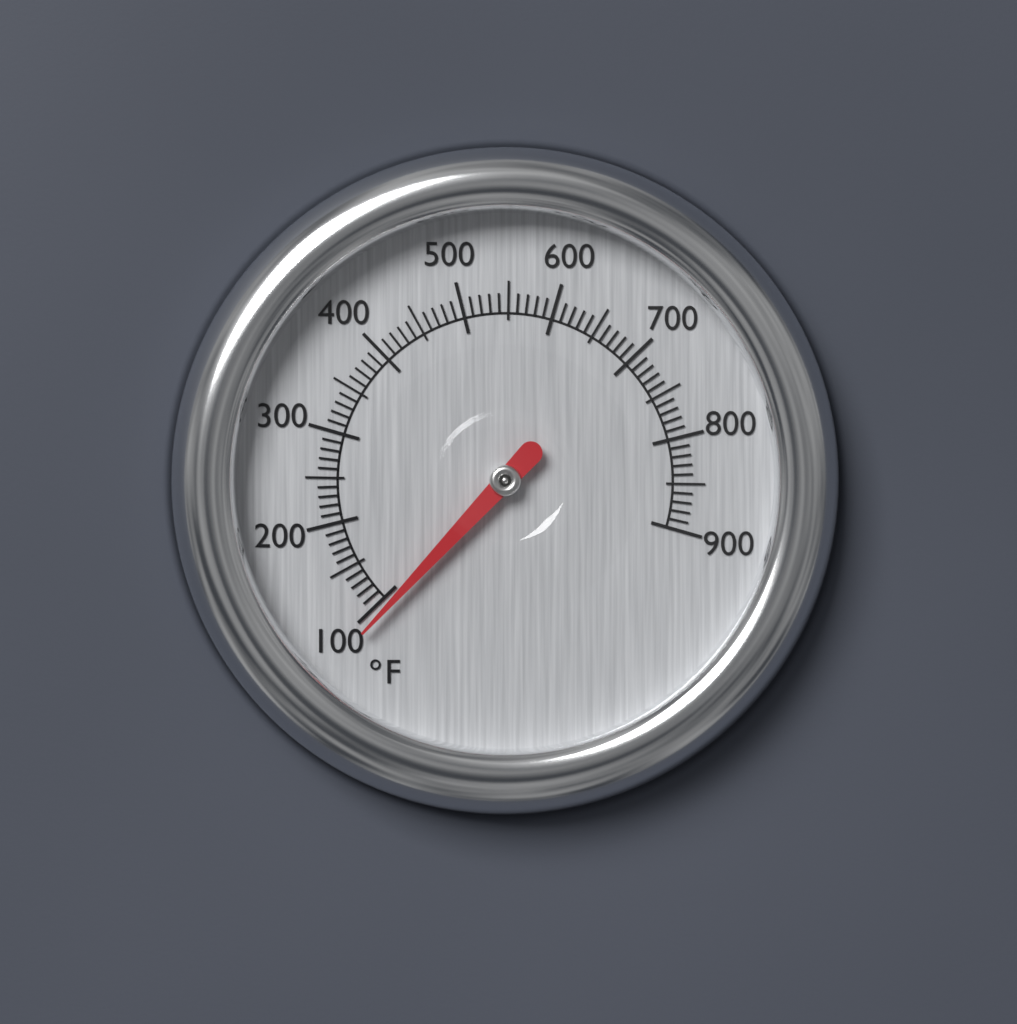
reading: 90 °F
